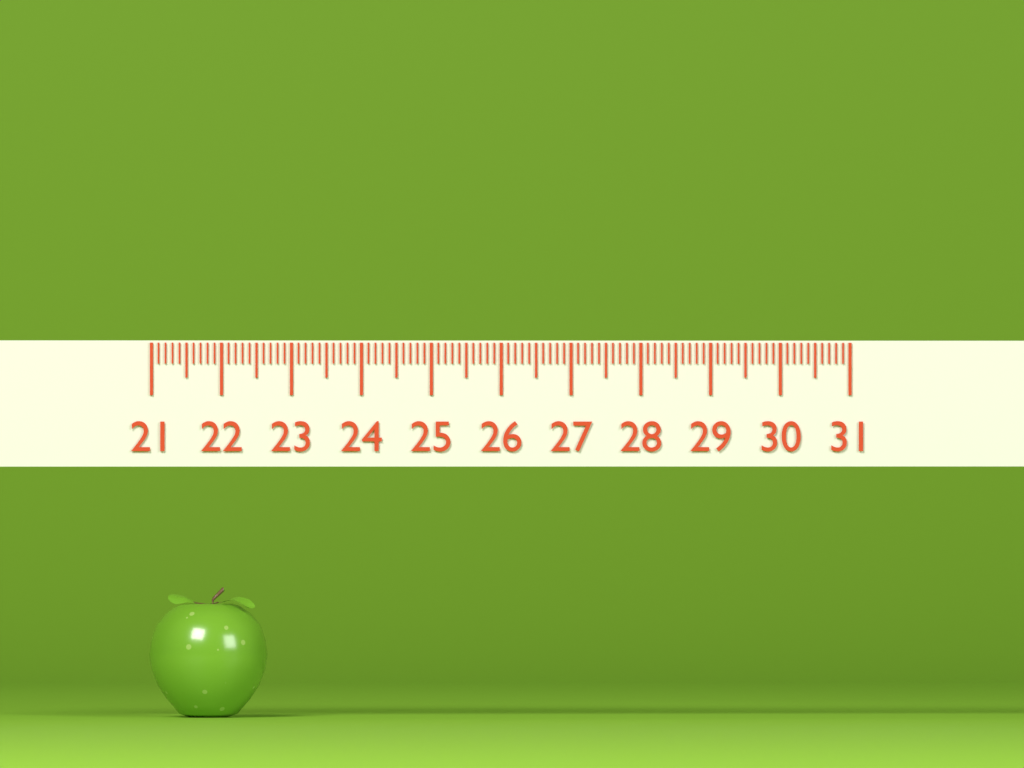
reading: 22.7 (no unit)
